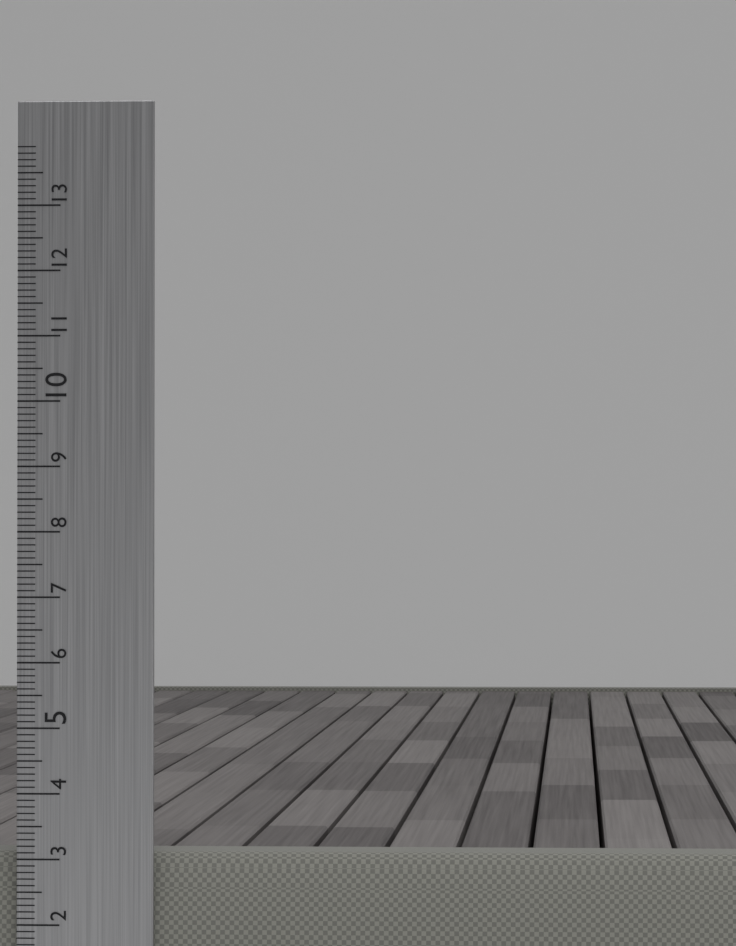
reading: 3.1 cm
